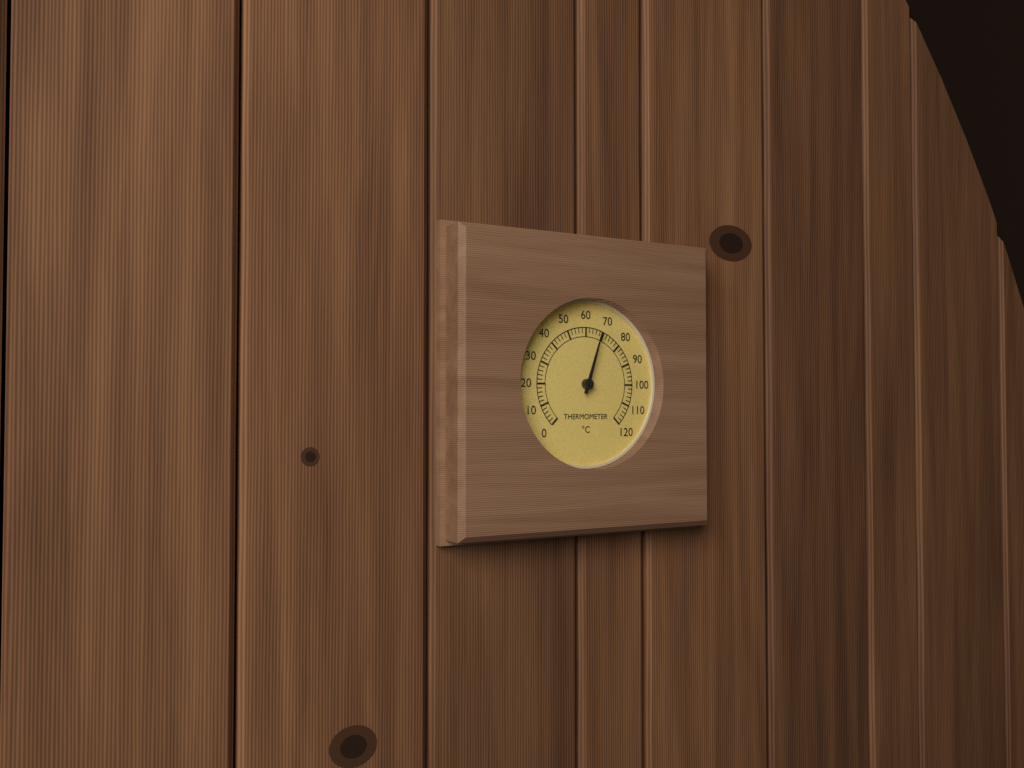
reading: 68 °C
